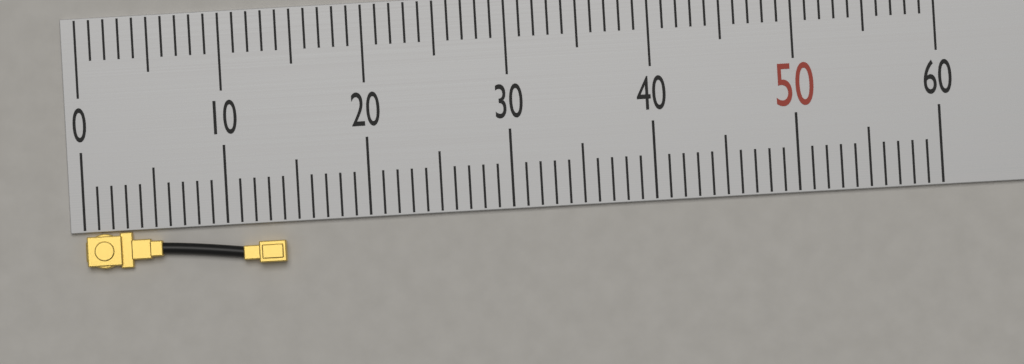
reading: 14 (no unit)
